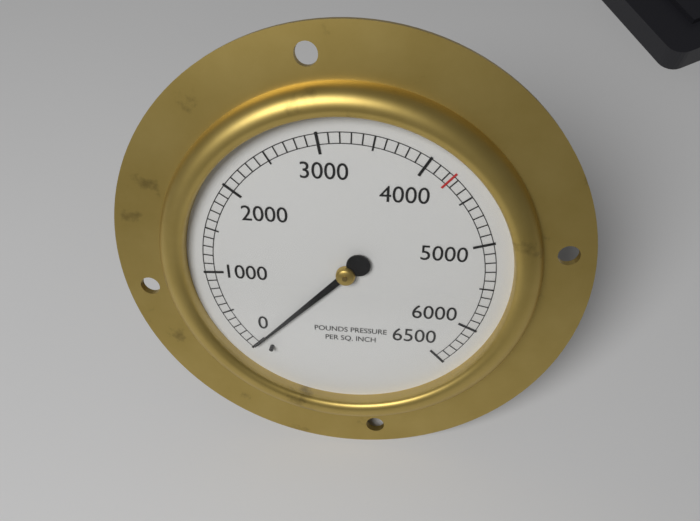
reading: 0 psi
